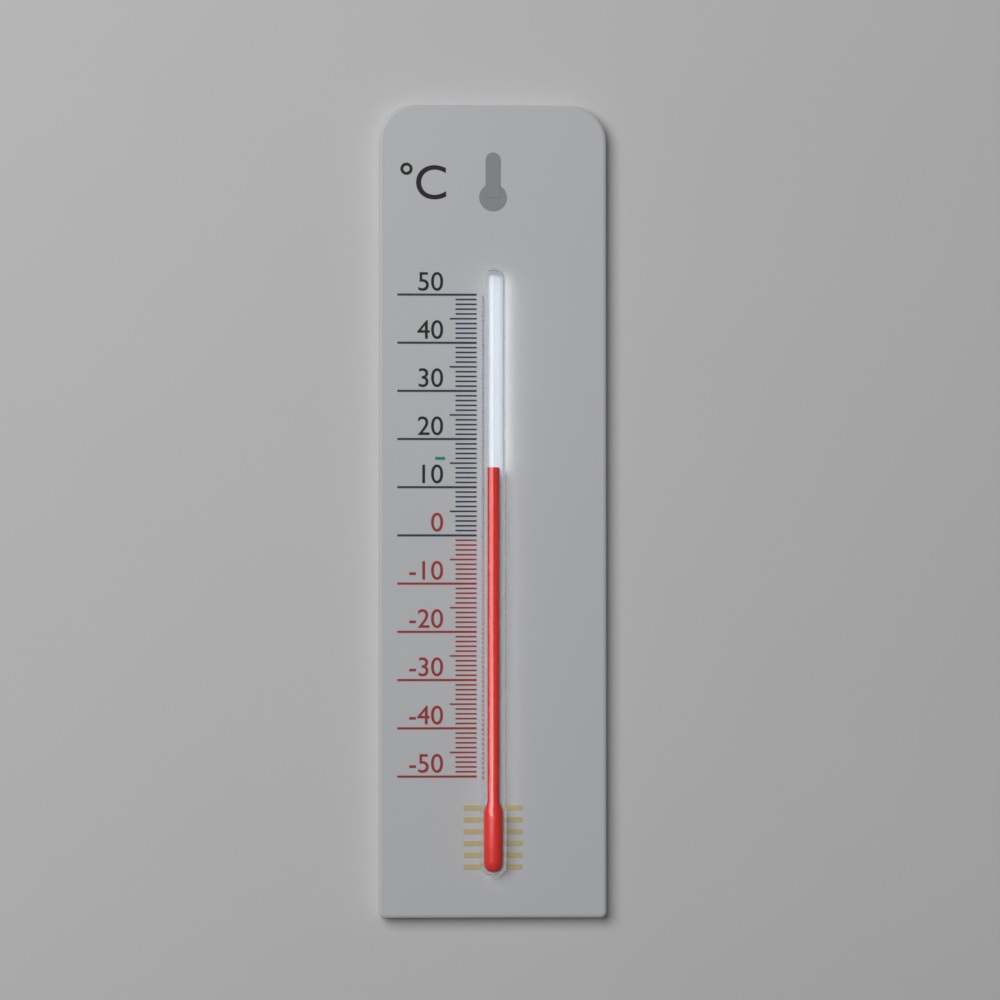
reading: 14 °C
